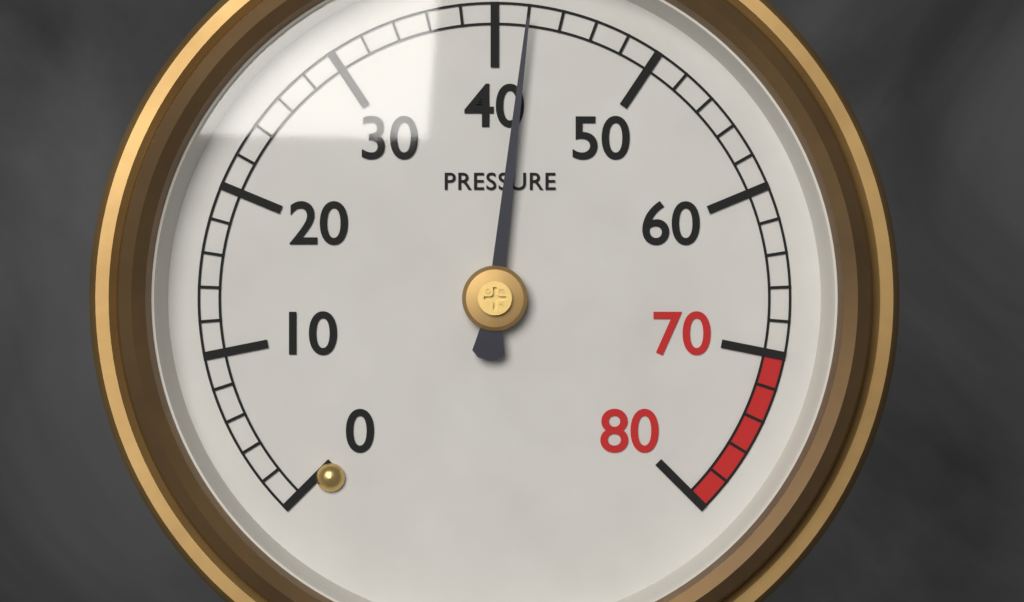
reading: 42 (no unit)
